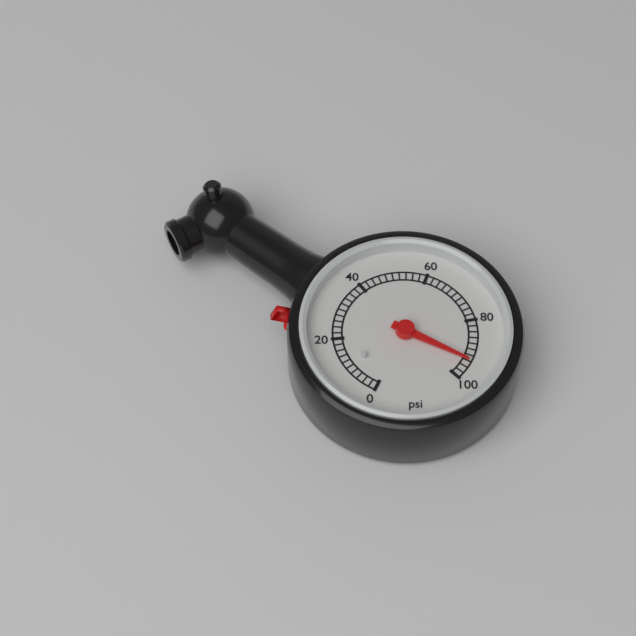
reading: 94 psi
